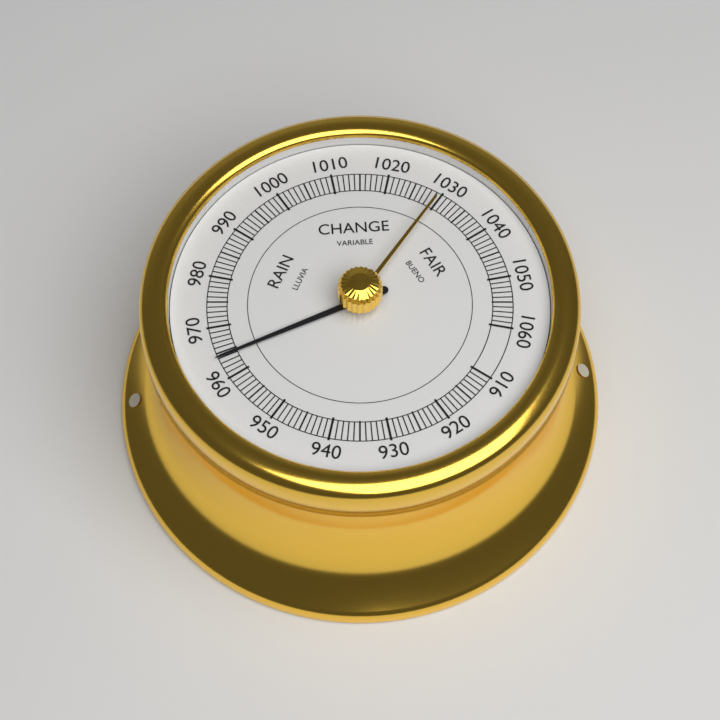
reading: 964 (no unit)
